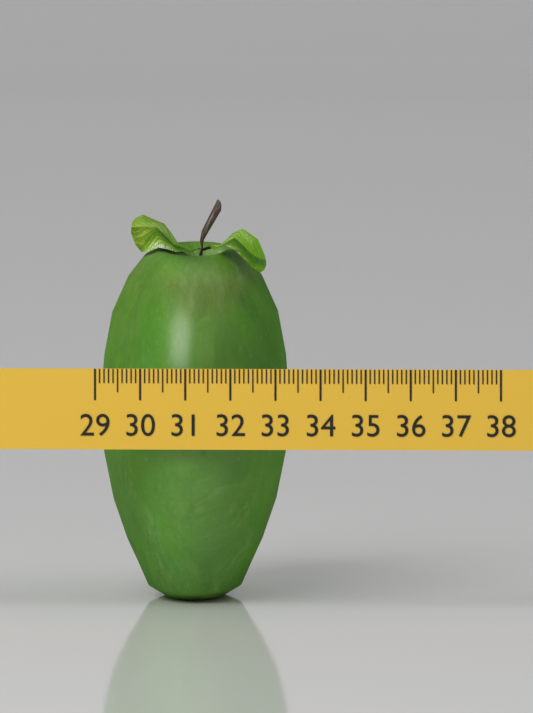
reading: 33.2 (no unit)
